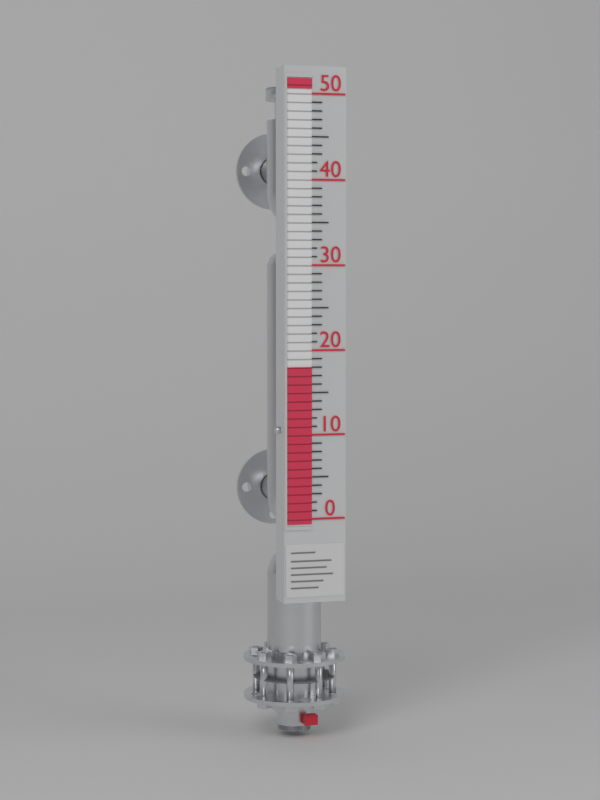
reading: 18 (no unit)
